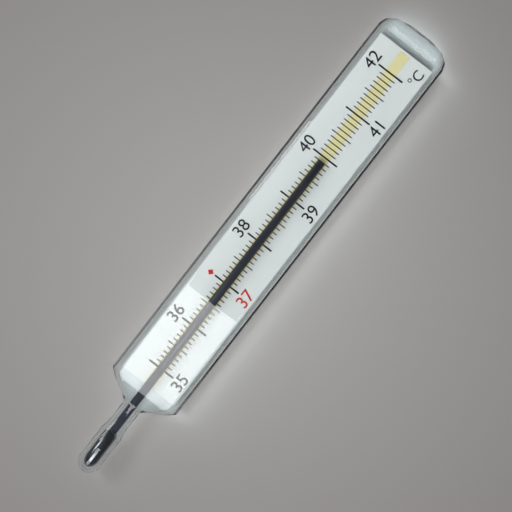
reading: 39.9 °C
